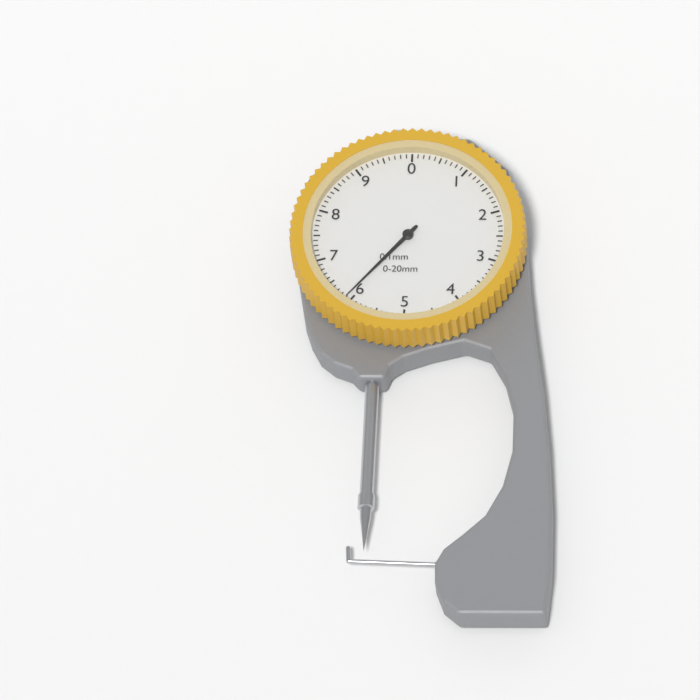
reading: 6.1 mm
